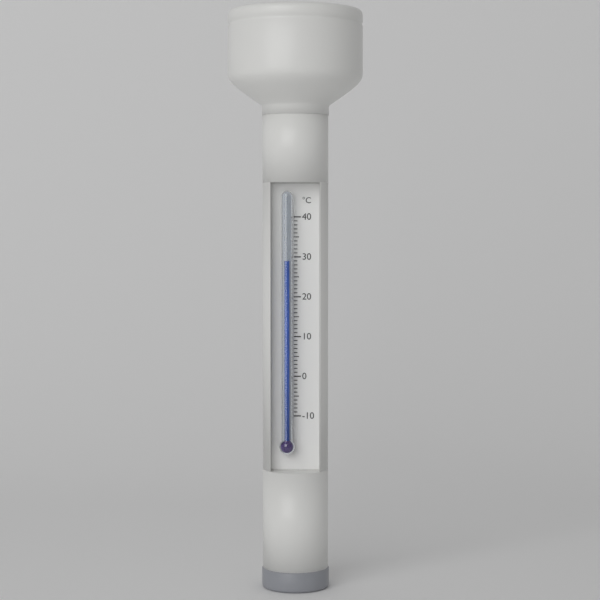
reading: 29 °C
